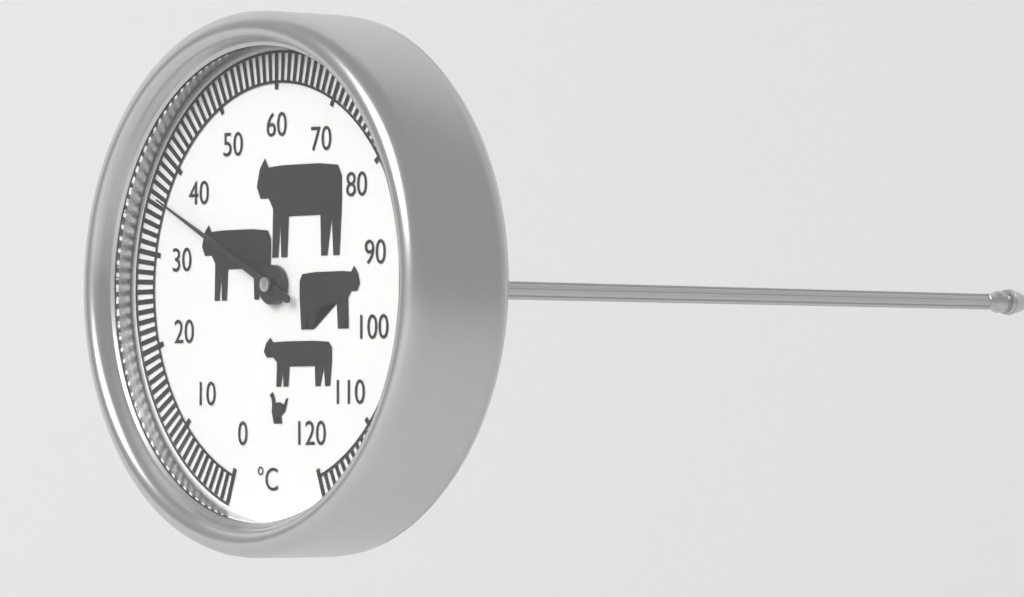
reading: 36 °C
